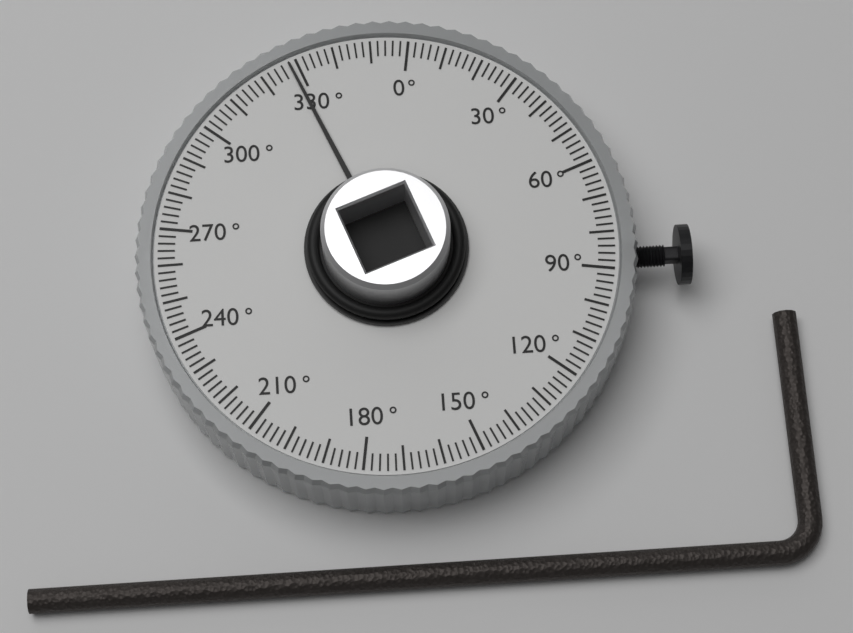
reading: 328 °
